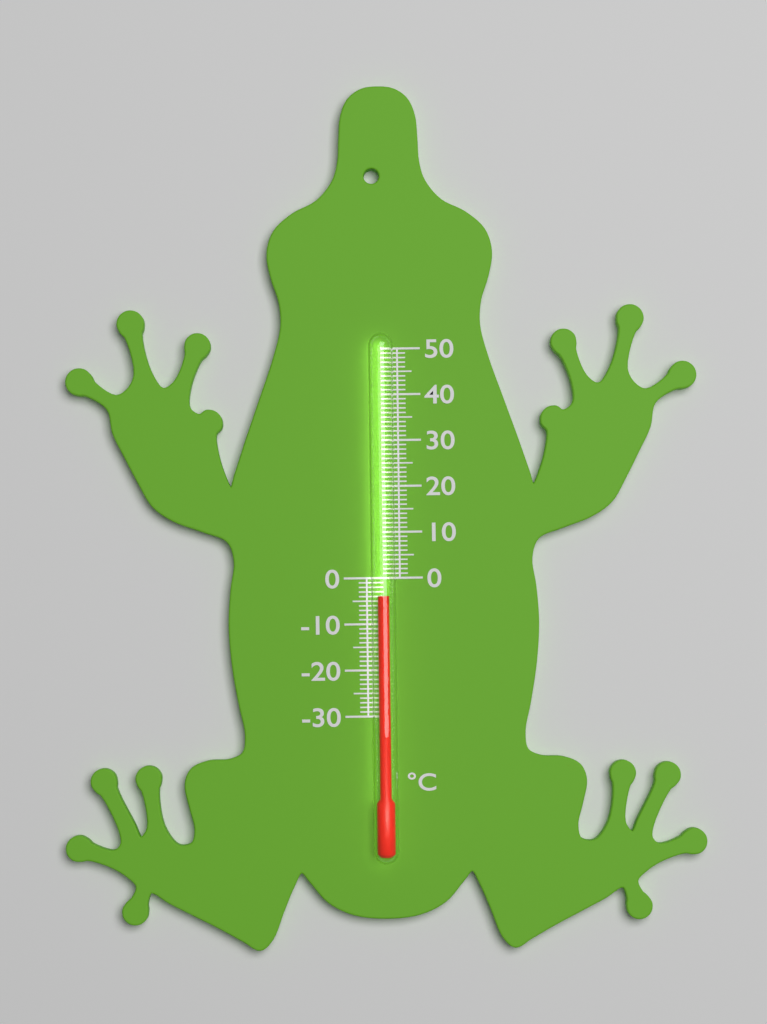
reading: -4 °C
